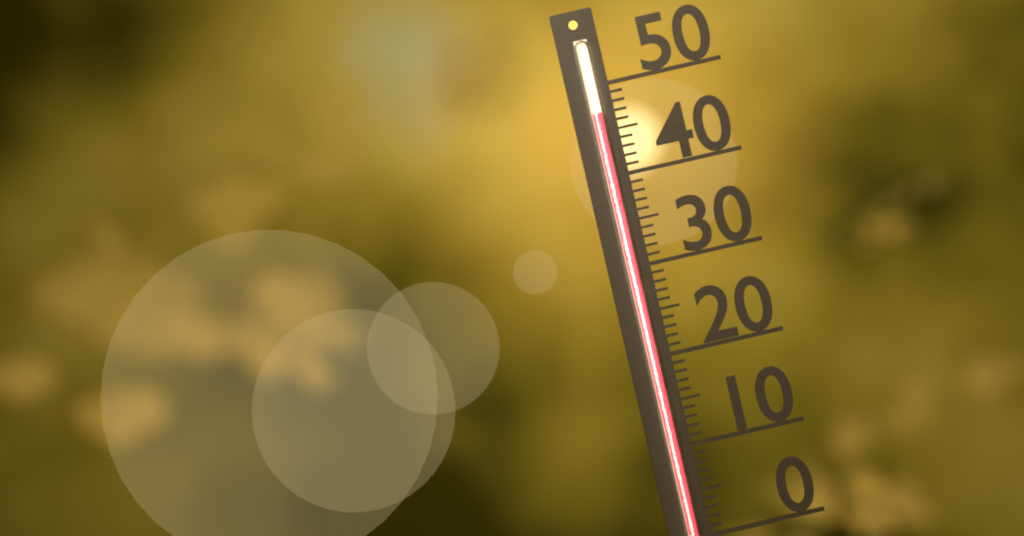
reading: 47 (no unit)
